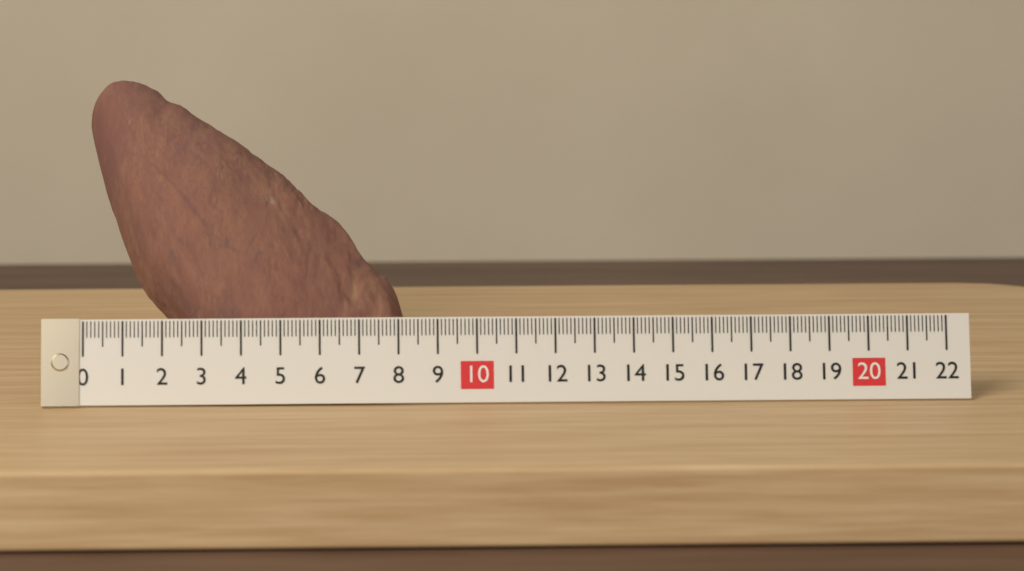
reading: 8.2 (no unit)
